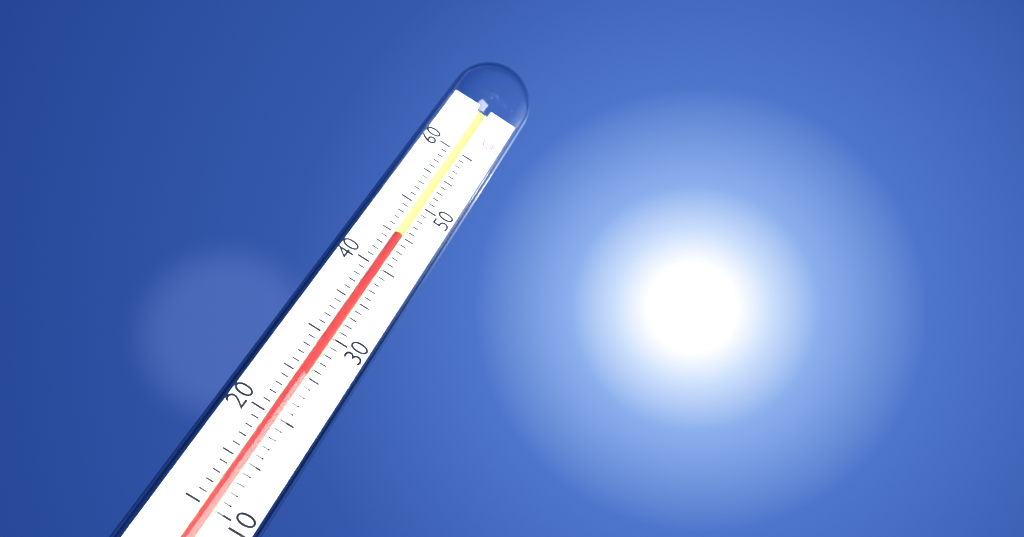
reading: 45 °C
